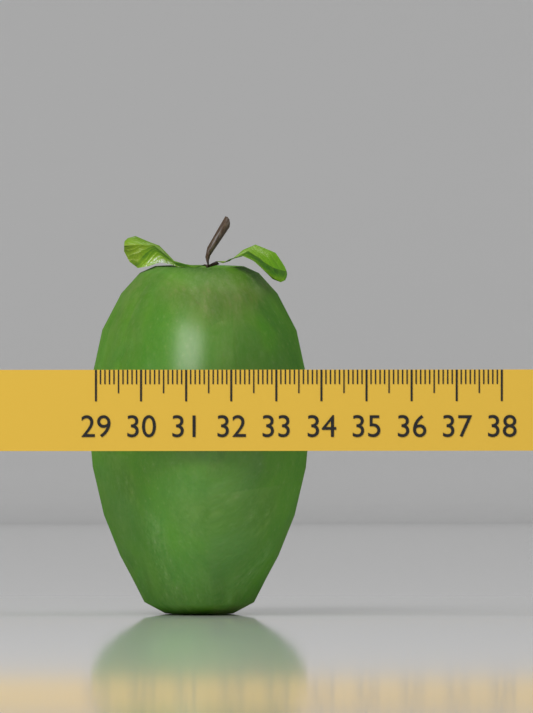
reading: 33.9 (no unit)
